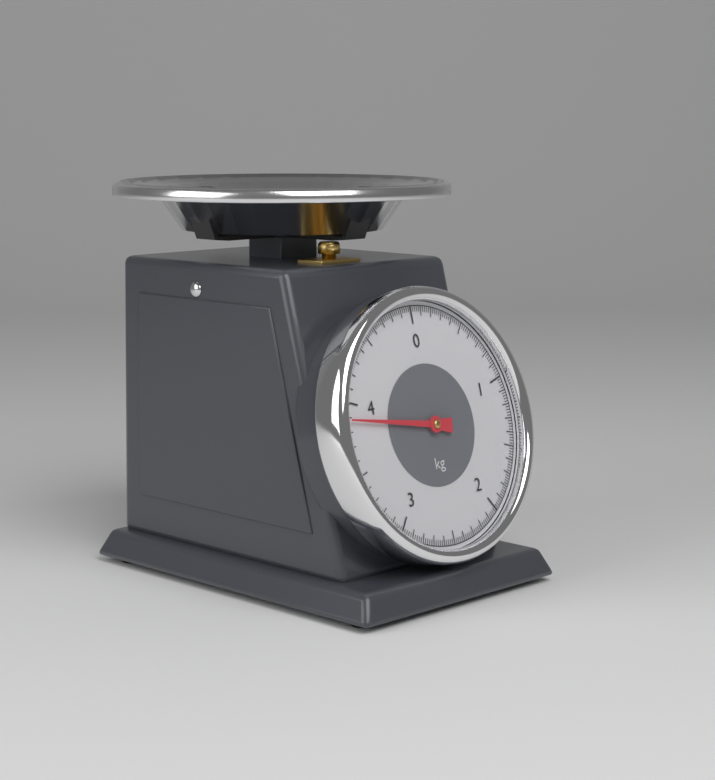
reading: 3.88 kg
